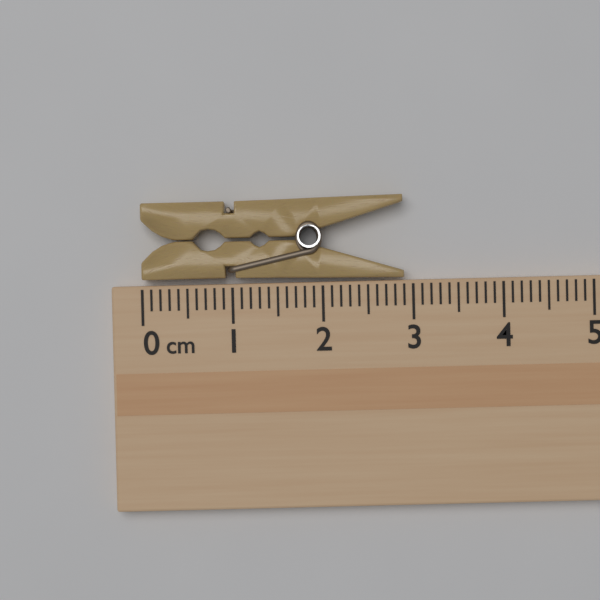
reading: 2.9 cm
